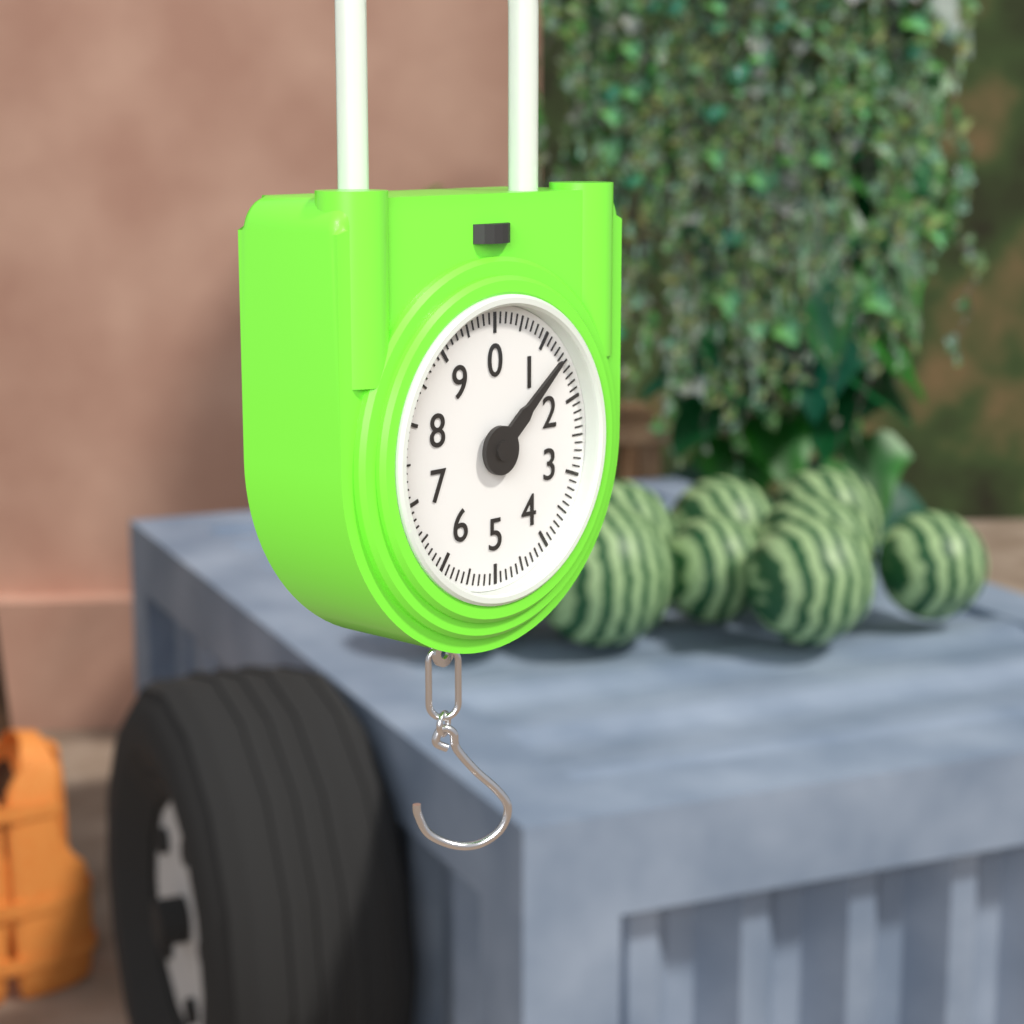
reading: 1.4 (no unit)
